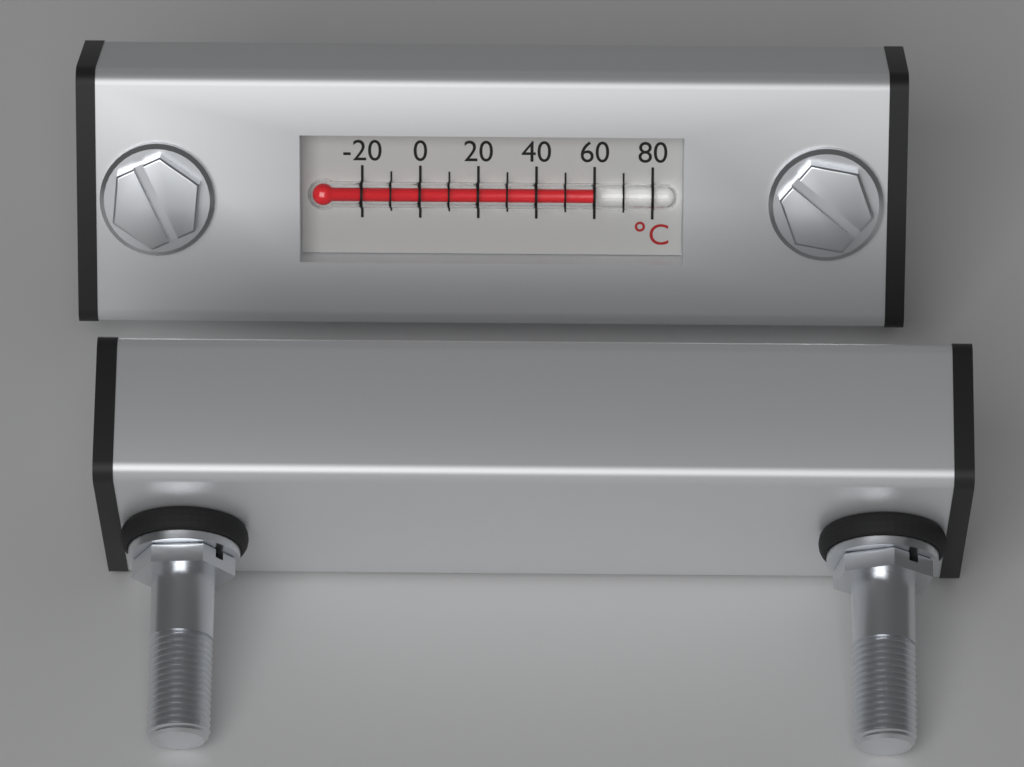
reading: 60 °C
